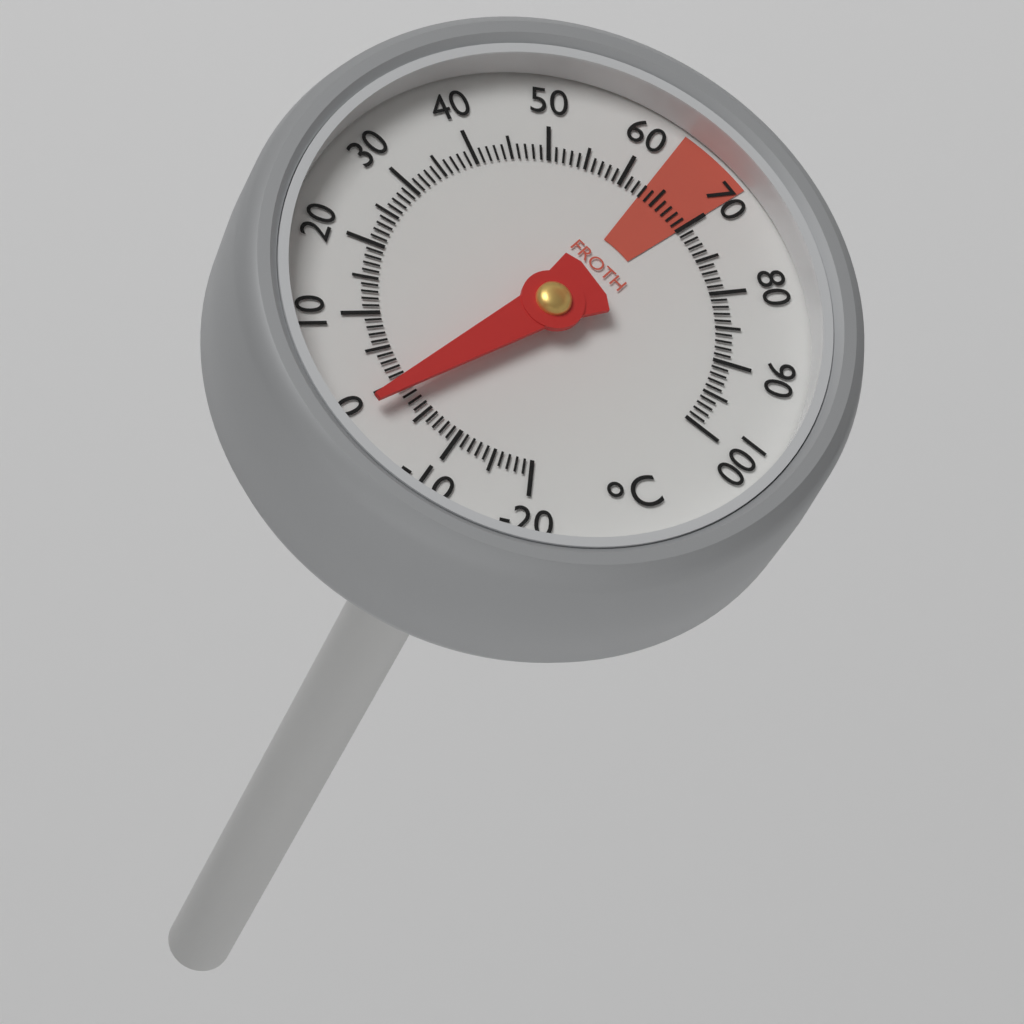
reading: -1 °C
